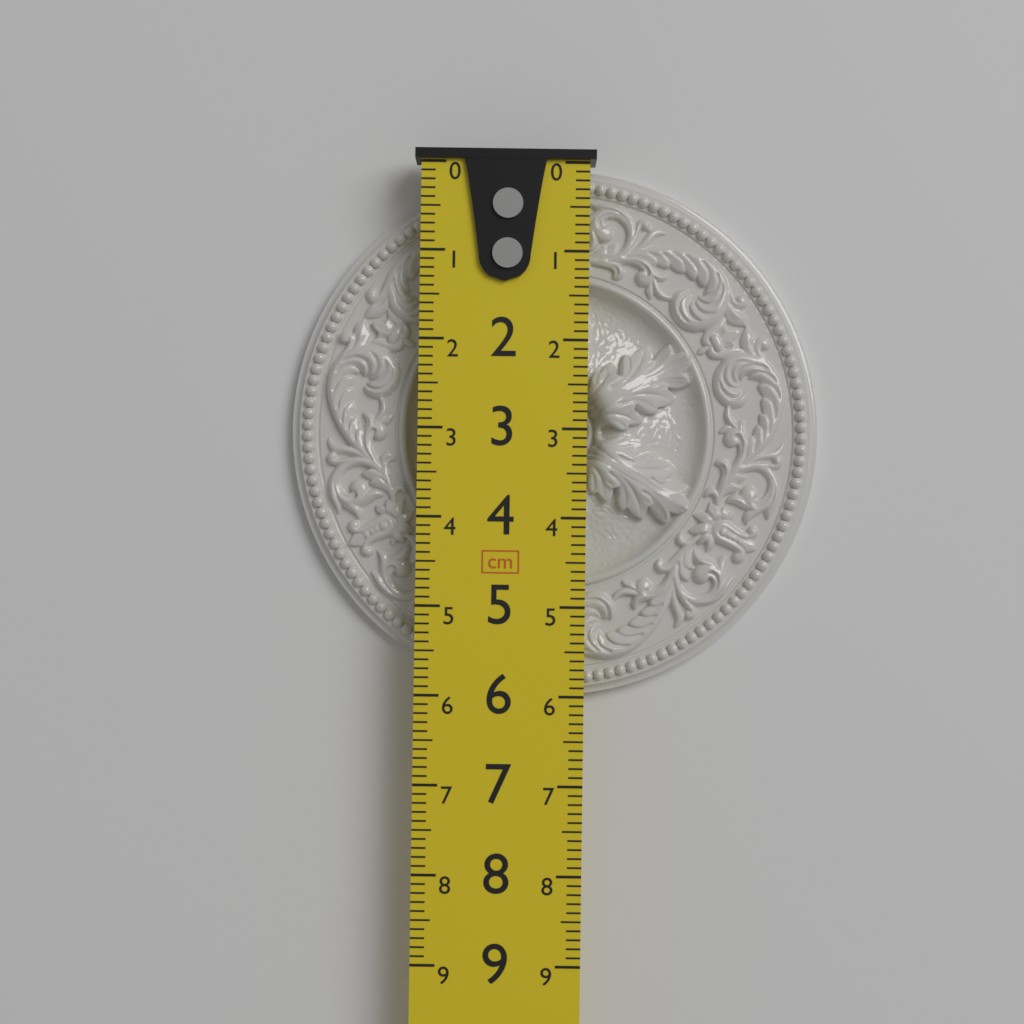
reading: 6.0 cm
